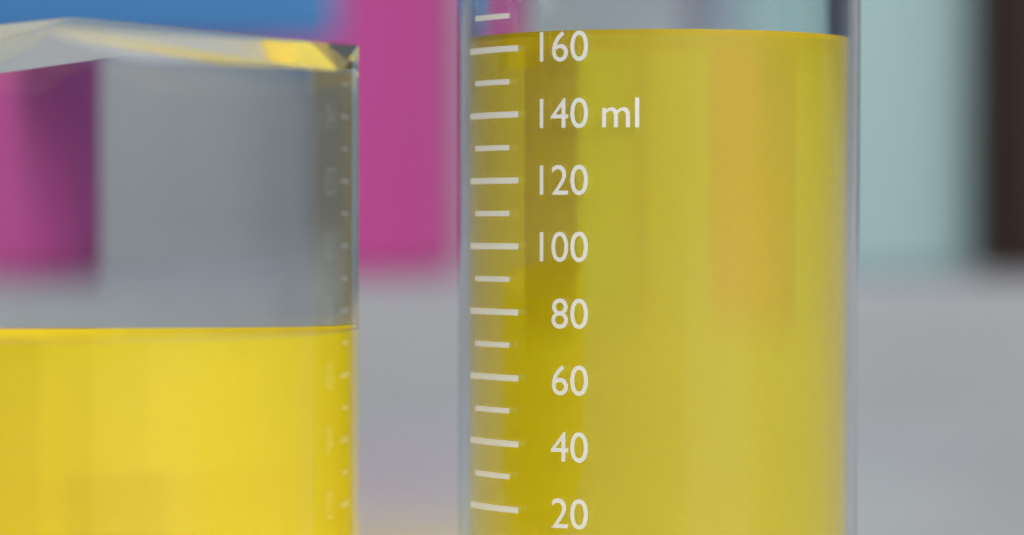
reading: 165 ml
